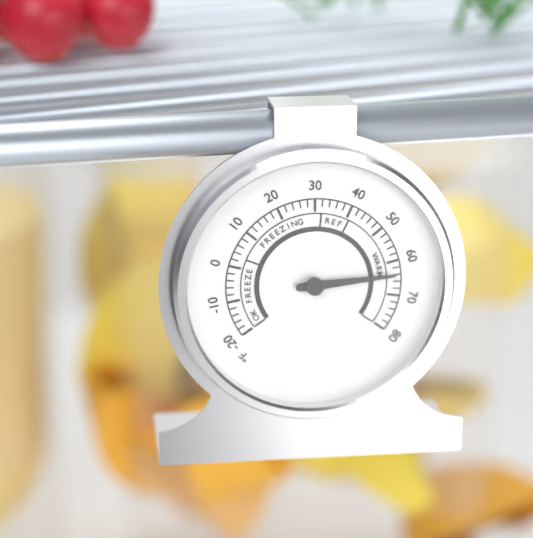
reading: 64 °F
